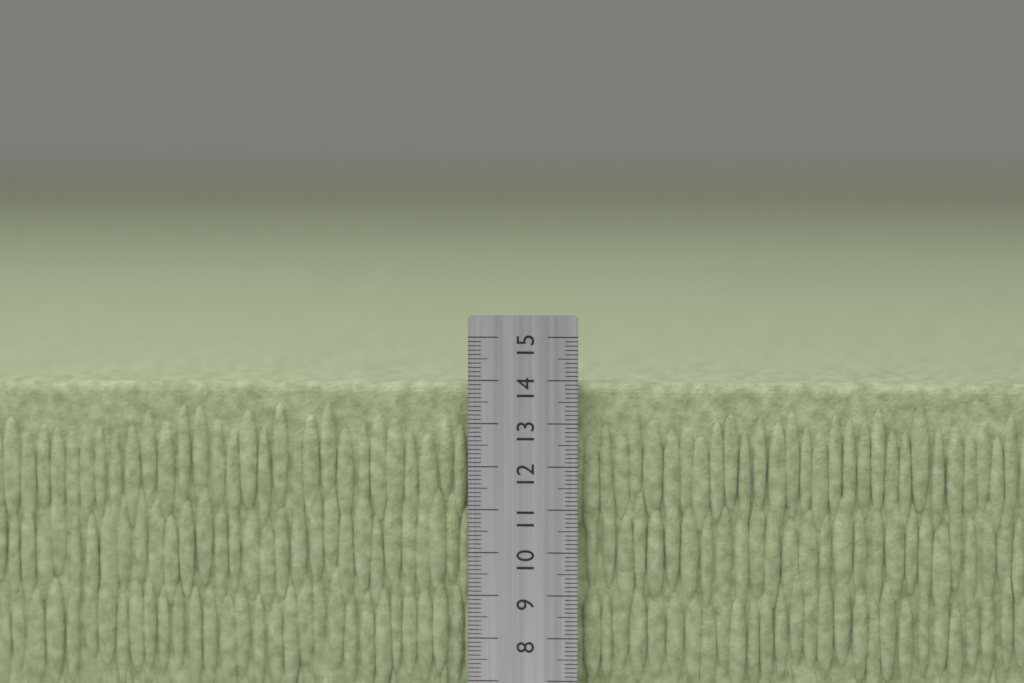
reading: 13.9 cm
